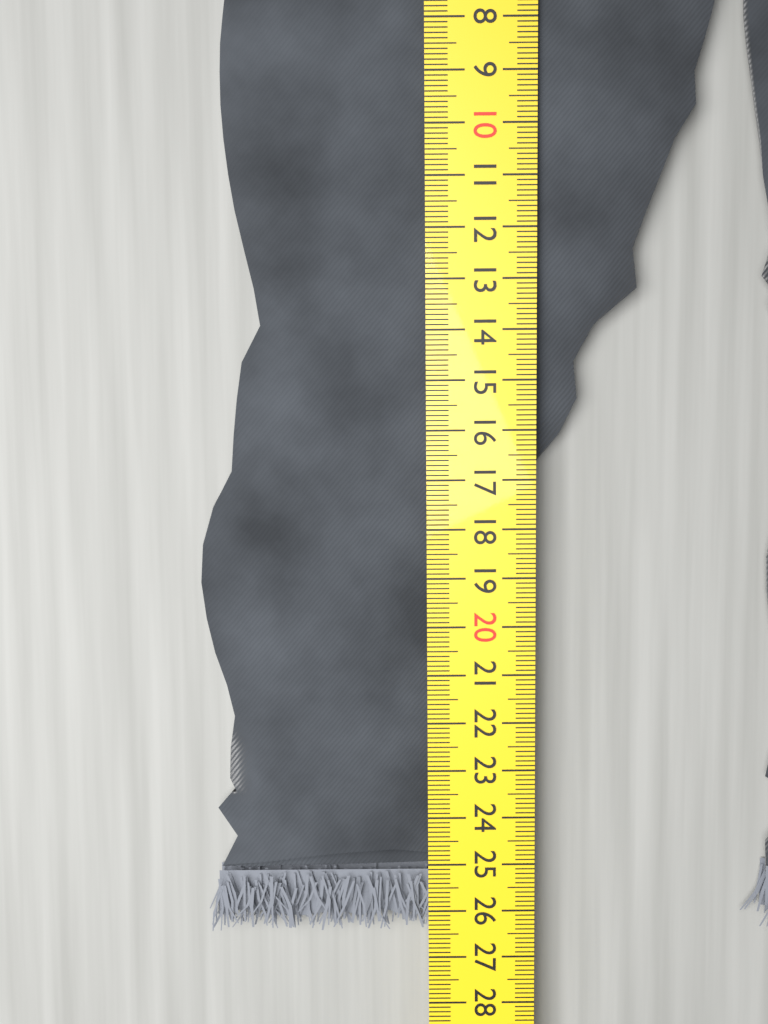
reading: 26.5 cm
